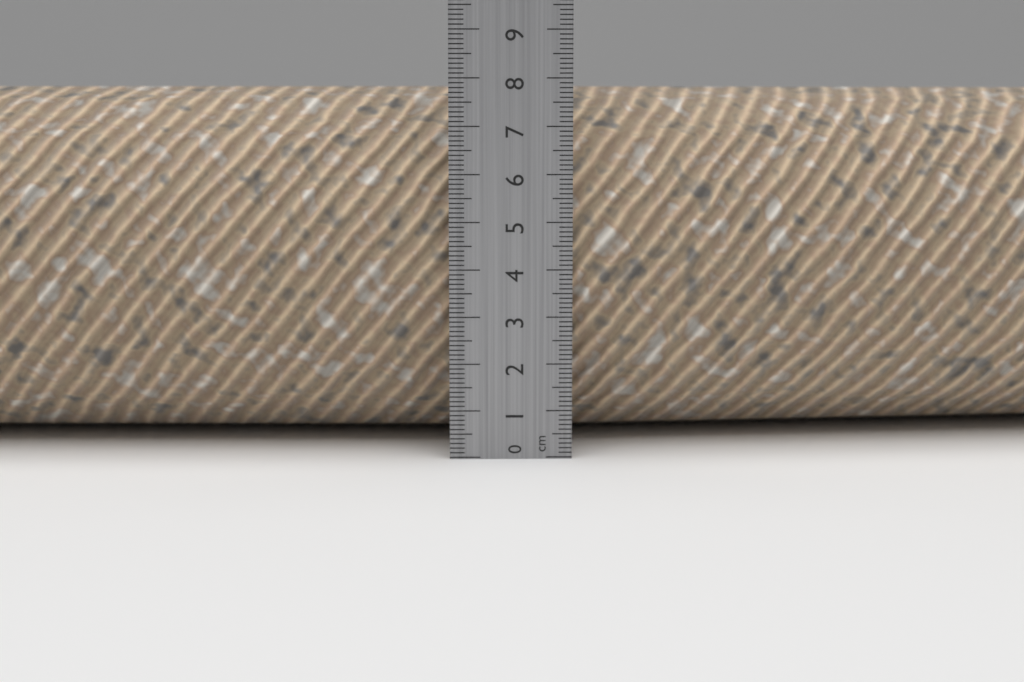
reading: 7.9 cm
